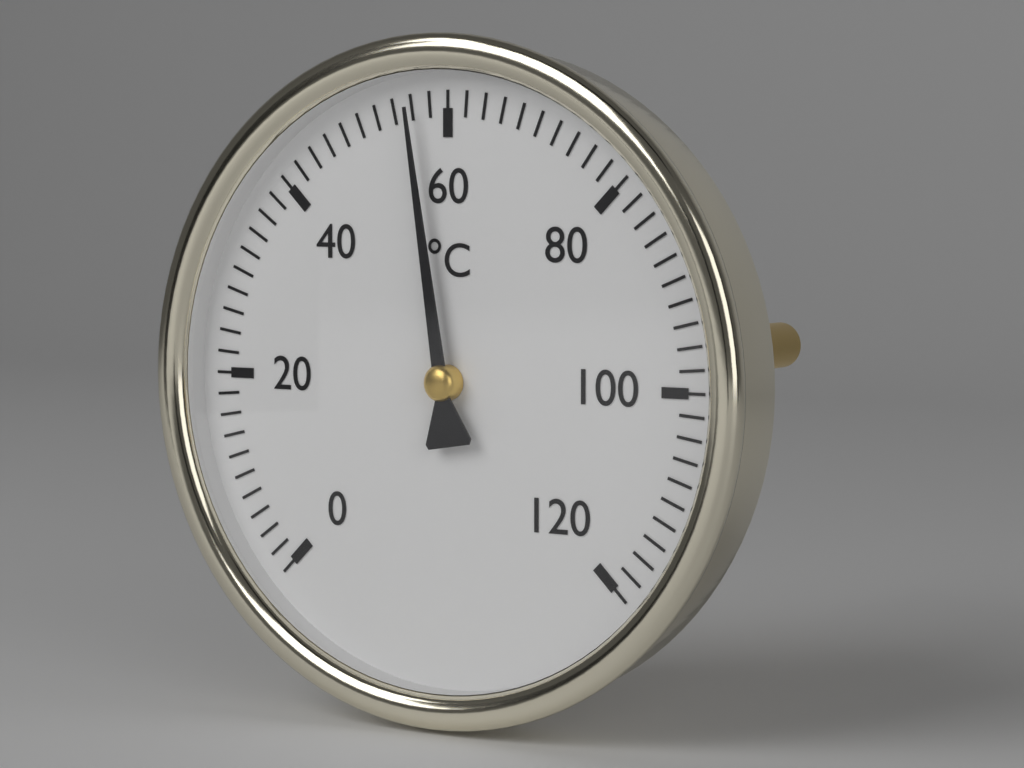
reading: 56 °C
